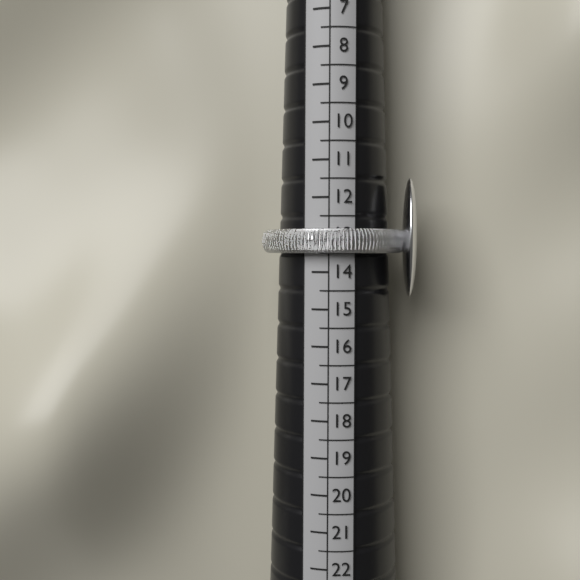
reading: 13.5 (no unit)
